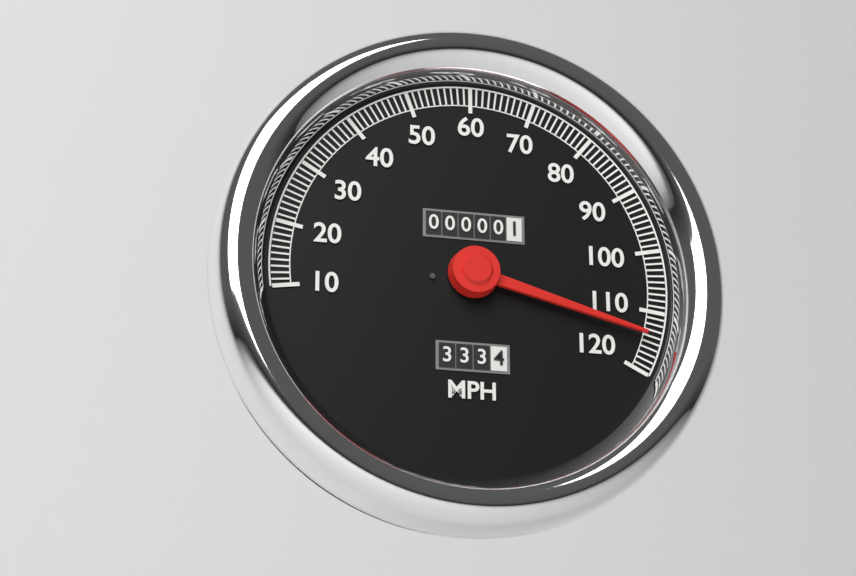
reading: 114 MPH
